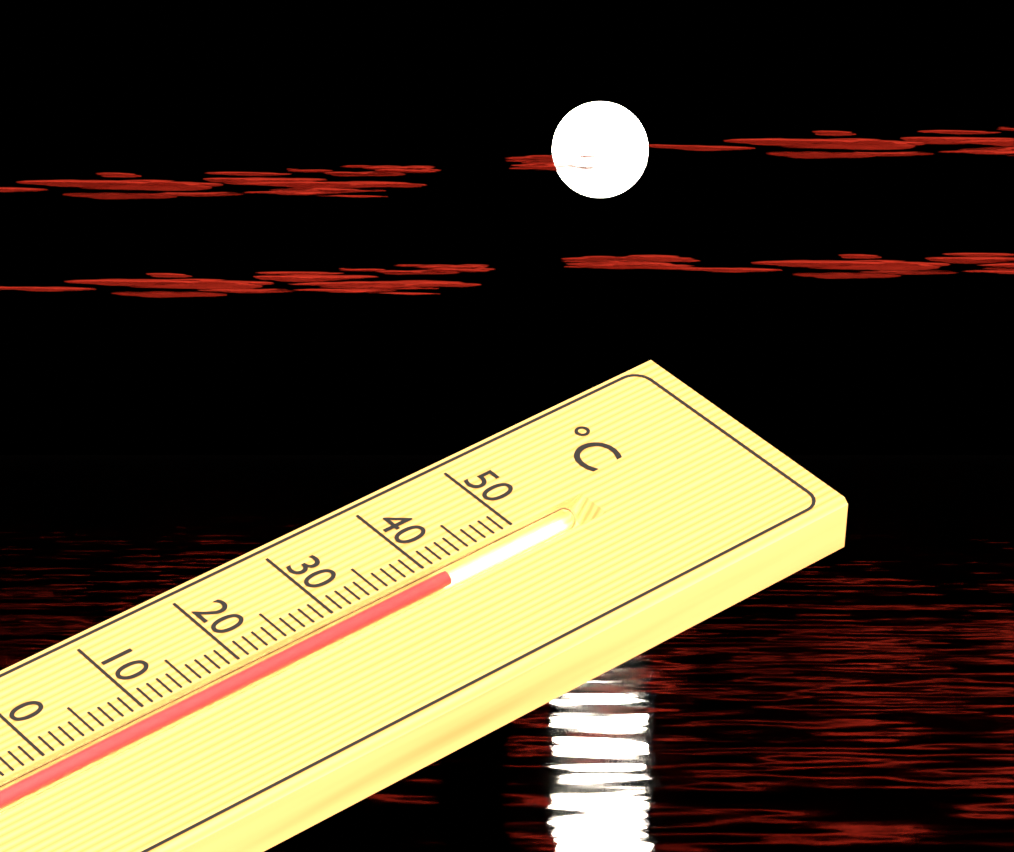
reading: 41 °C
